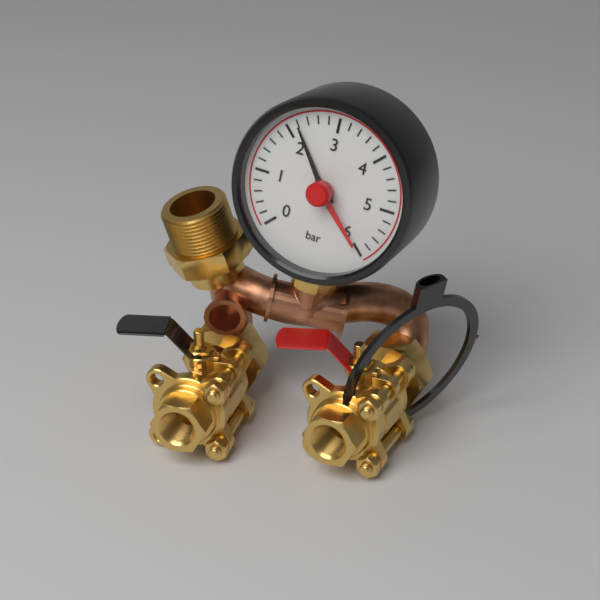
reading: 2.2 bar
